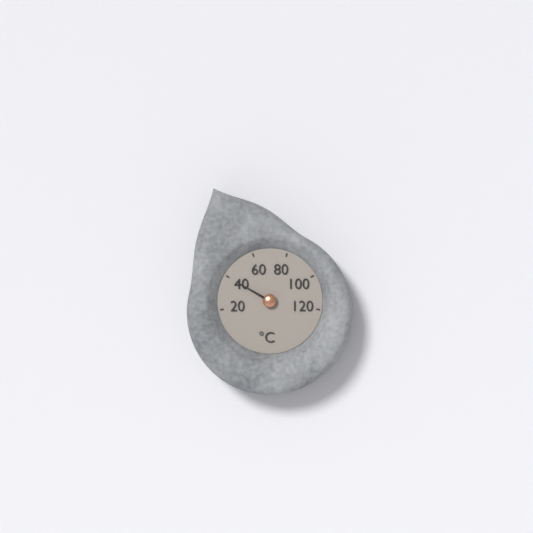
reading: 40 °C
